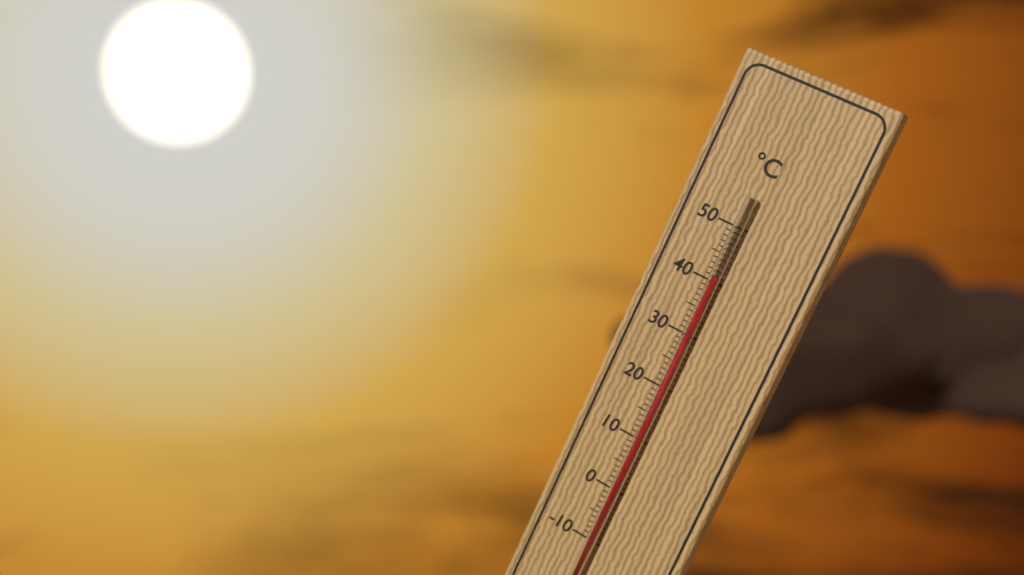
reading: 41 °C
